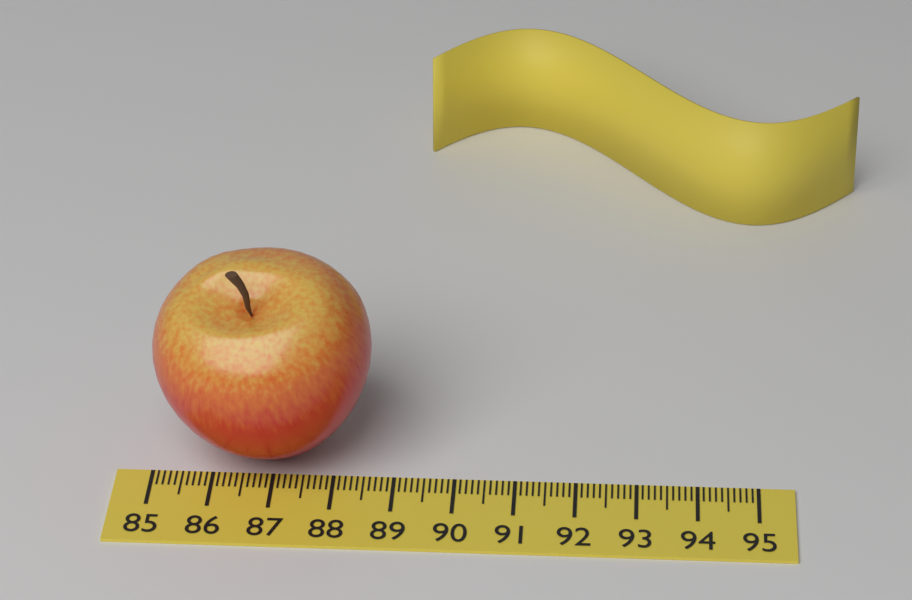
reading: 88.6 (no unit)
